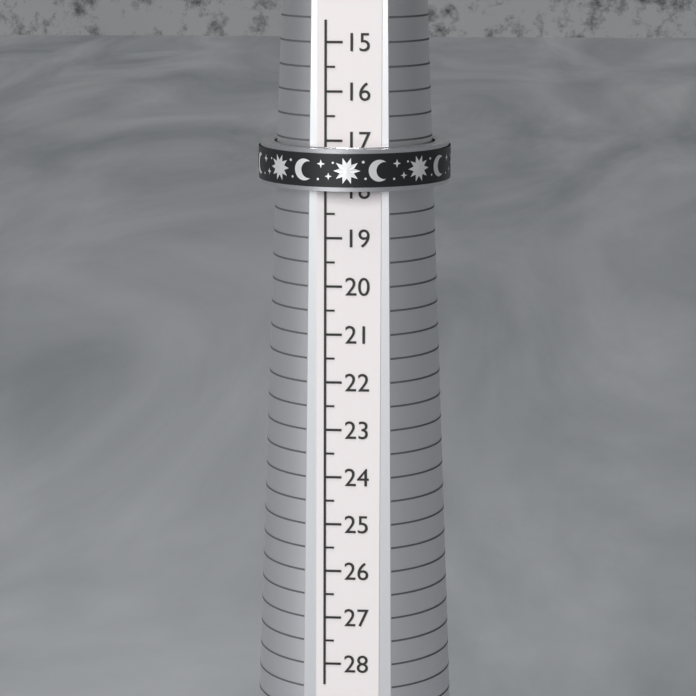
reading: 18.0 (no unit)
